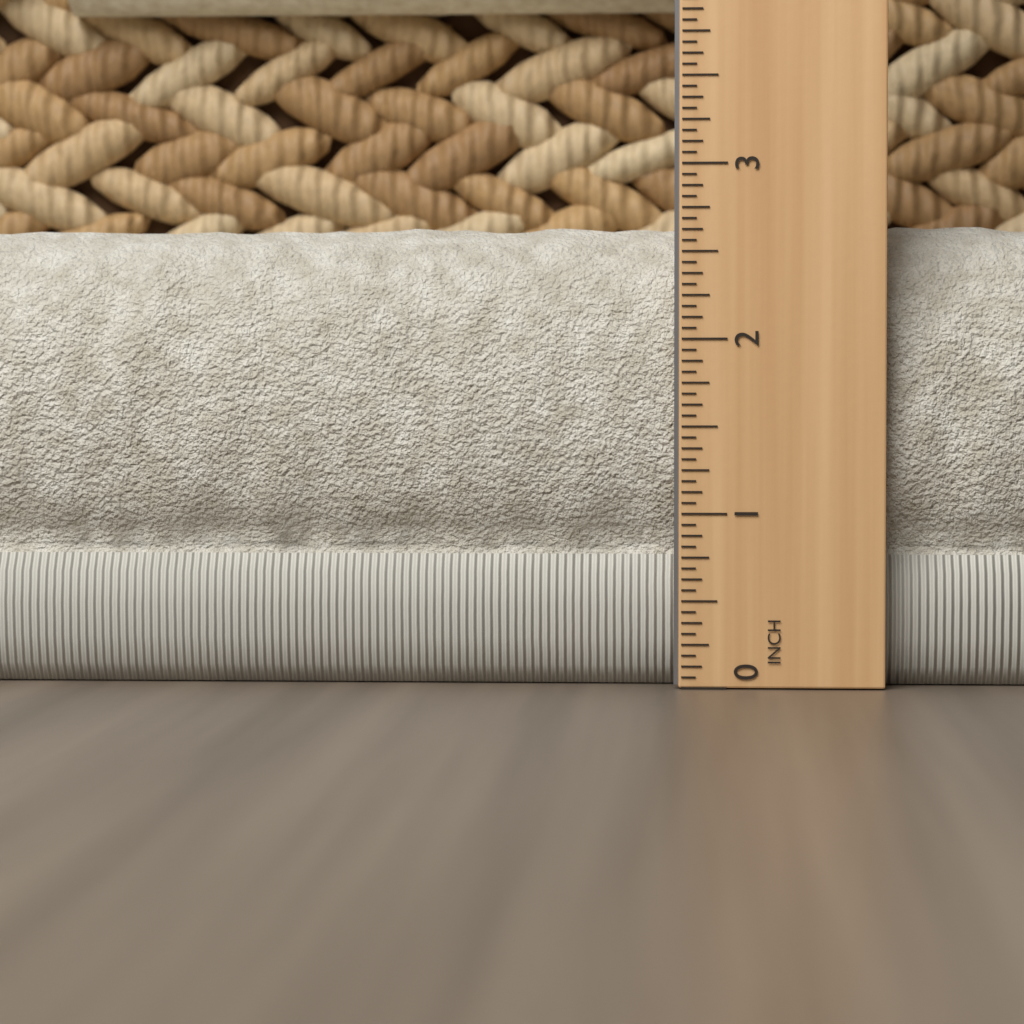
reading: 2.6875 in
